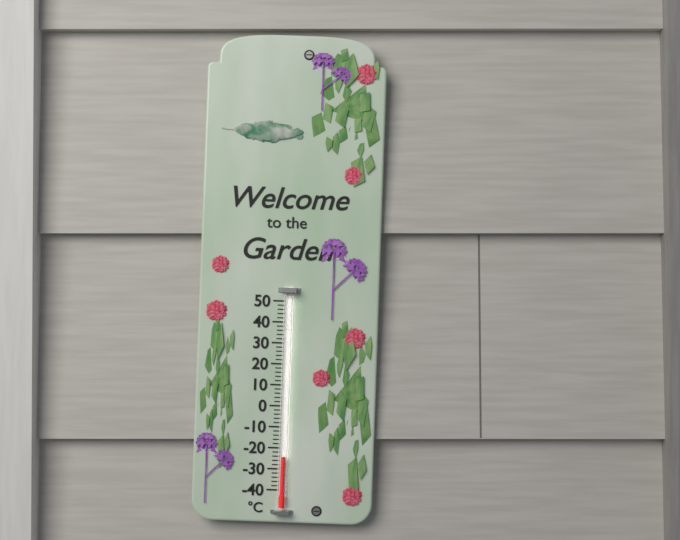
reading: -24 °C
